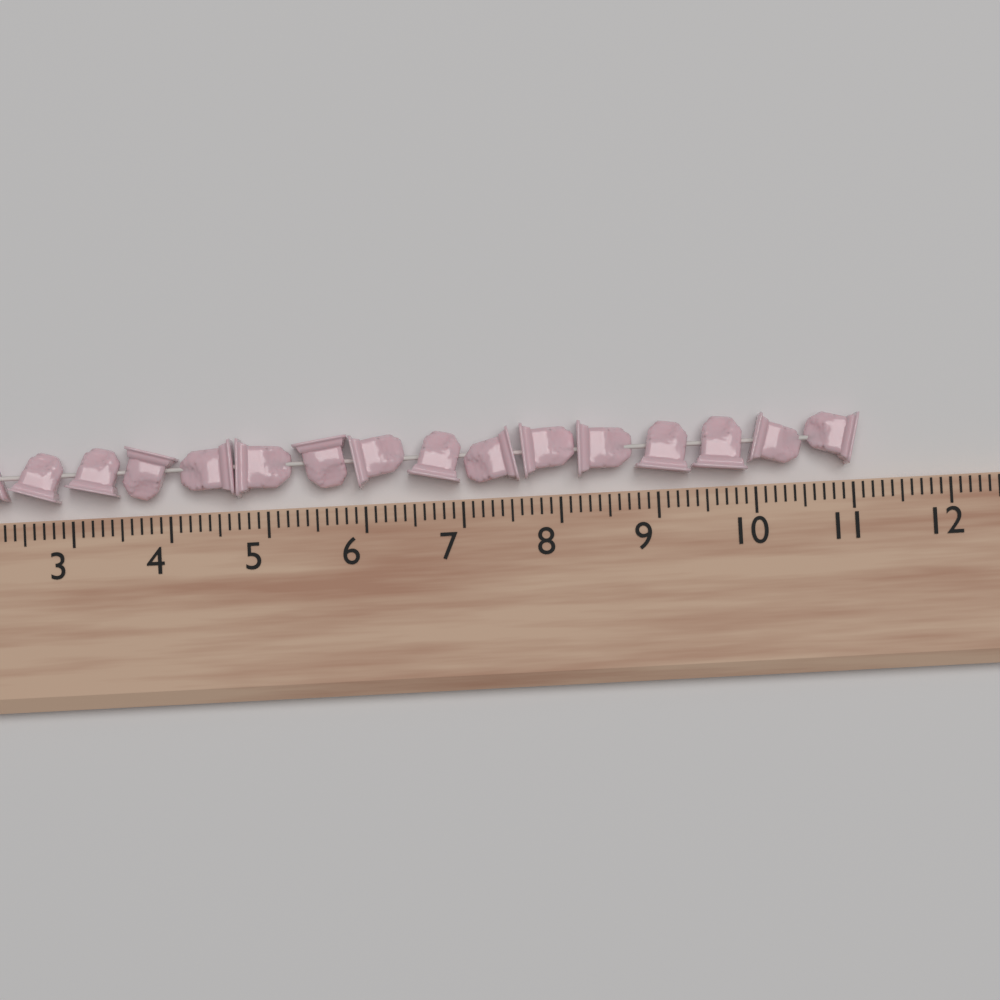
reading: 11.1 (no unit)
